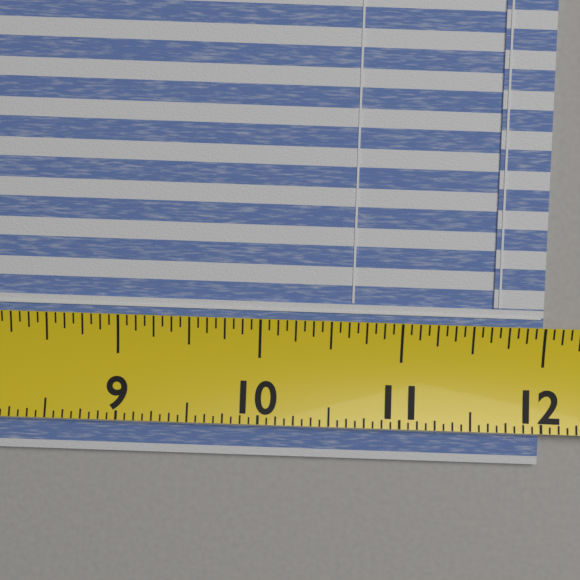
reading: 12.0000 (no unit)
